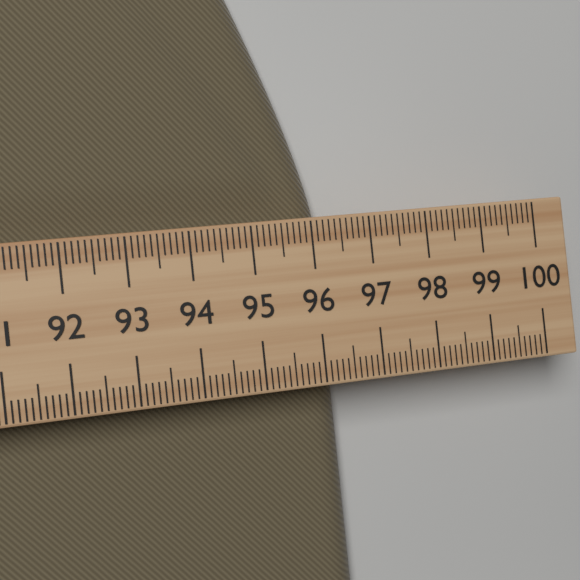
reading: 96.3 (no unit)
